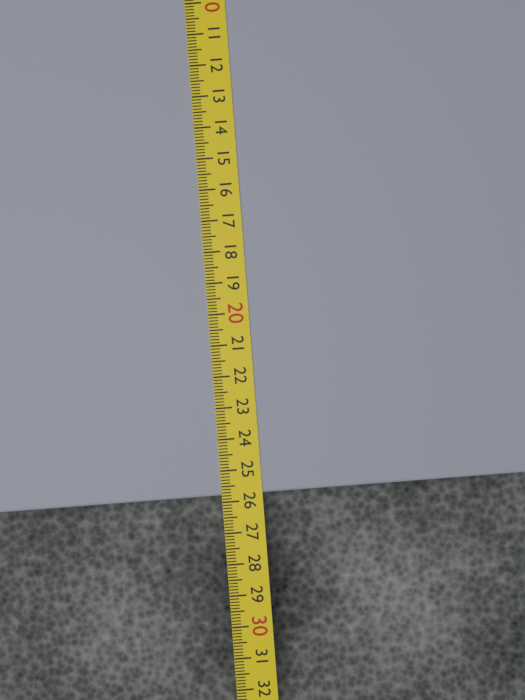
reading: 25.8 cm
